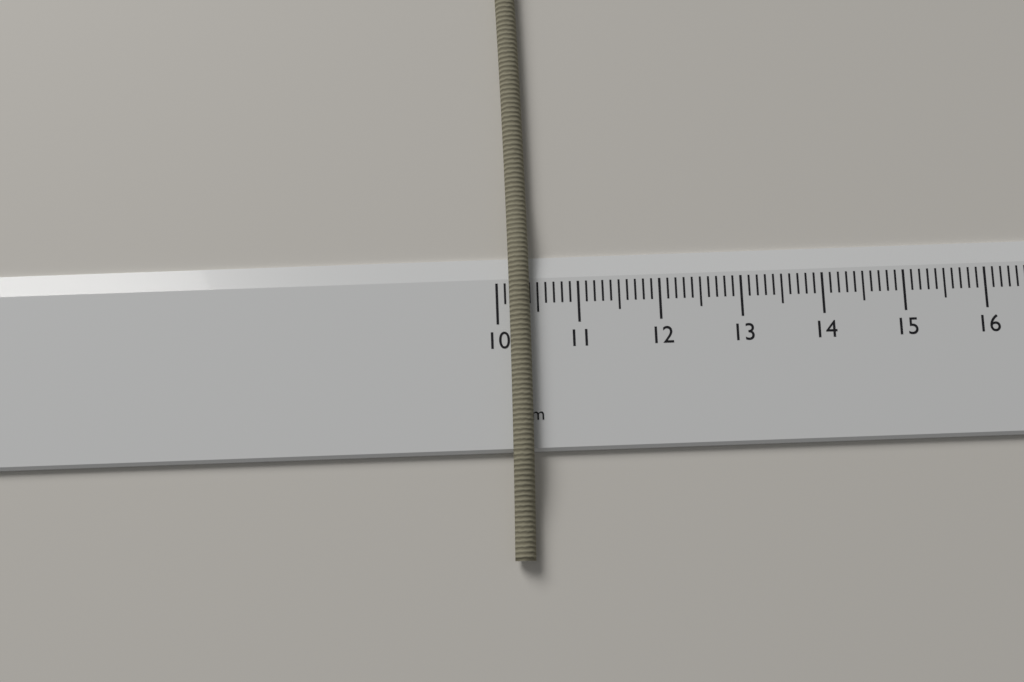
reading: 10.4 cm
